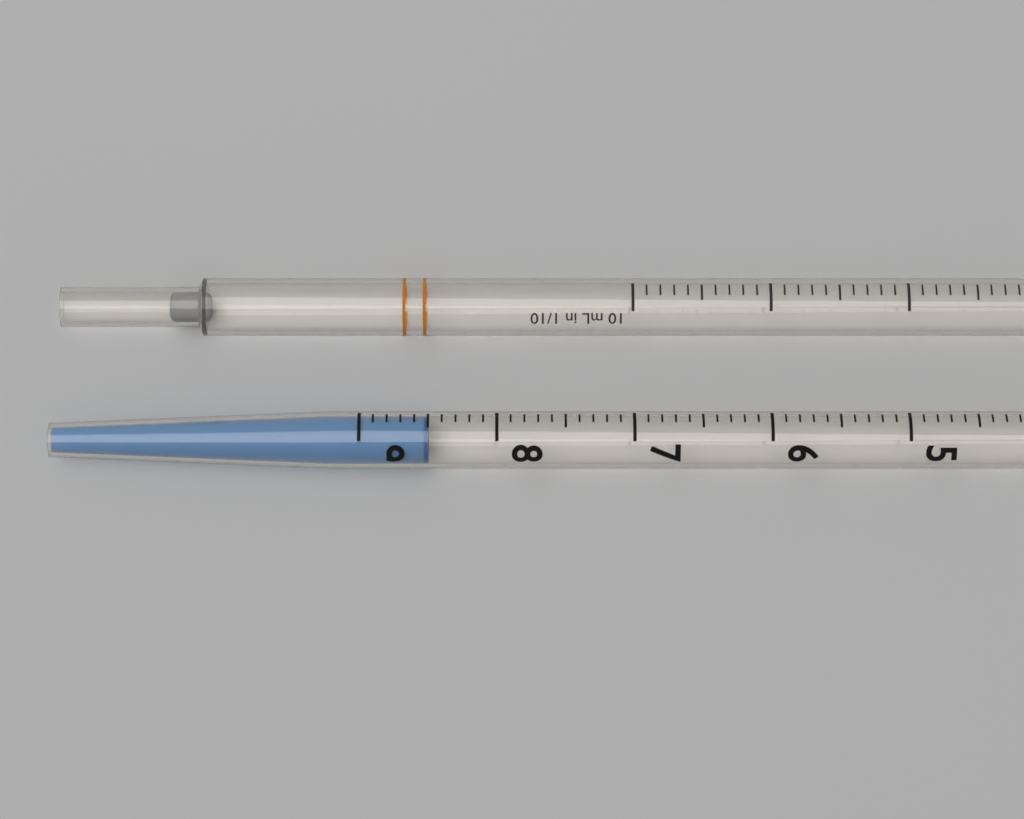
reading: 8.5 mL
